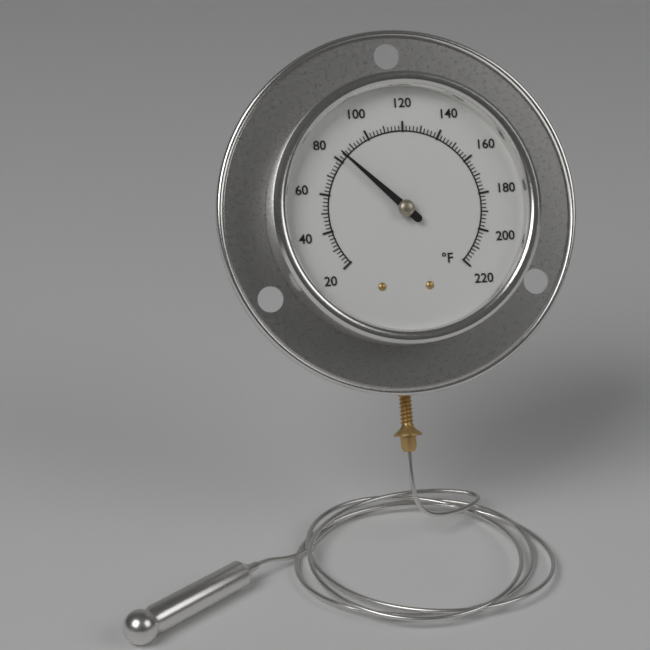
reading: 84 °F
